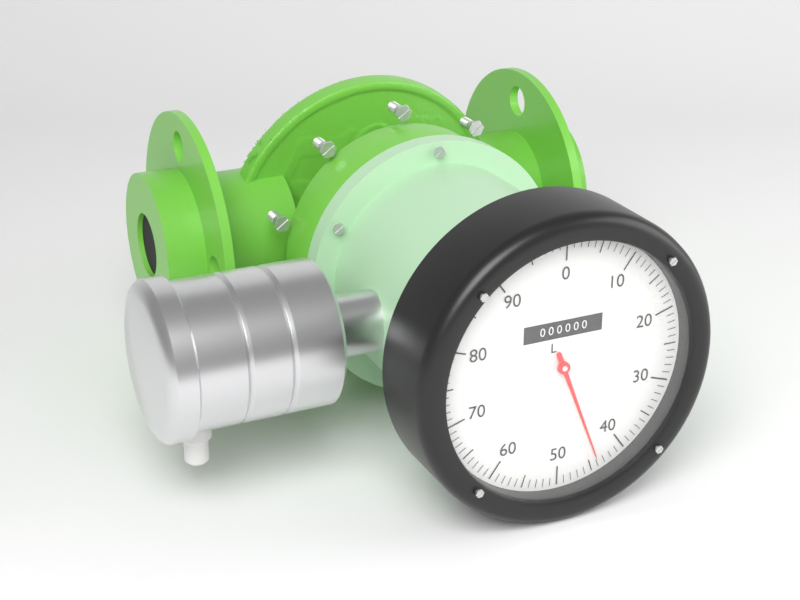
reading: 44 L
